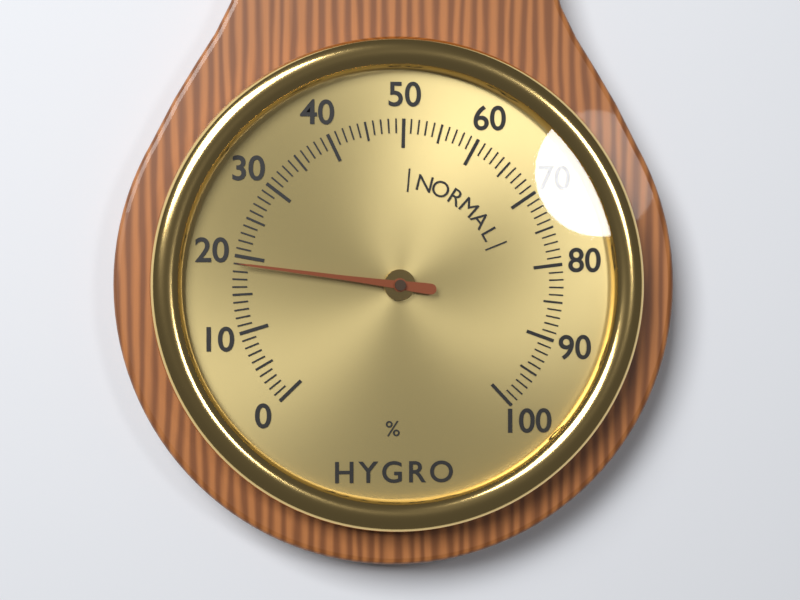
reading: 19 %
